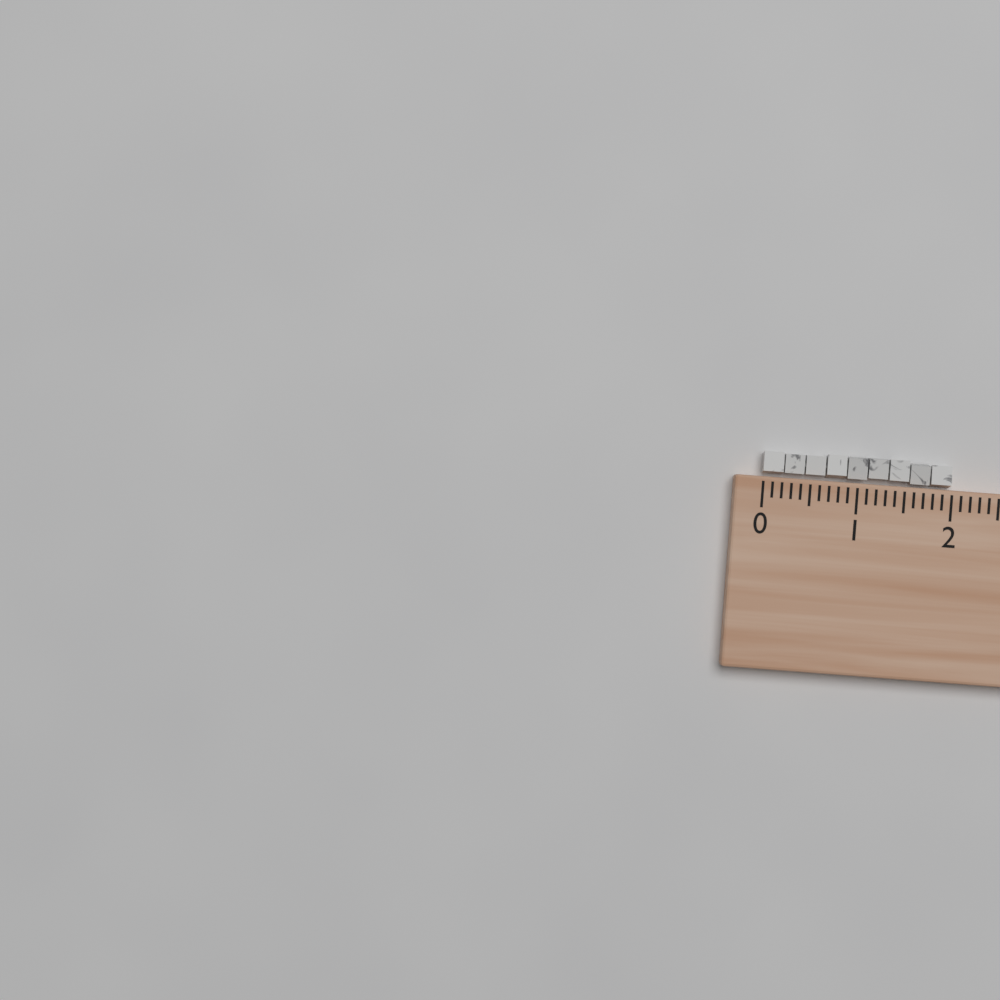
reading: 2.0 (no unit)
